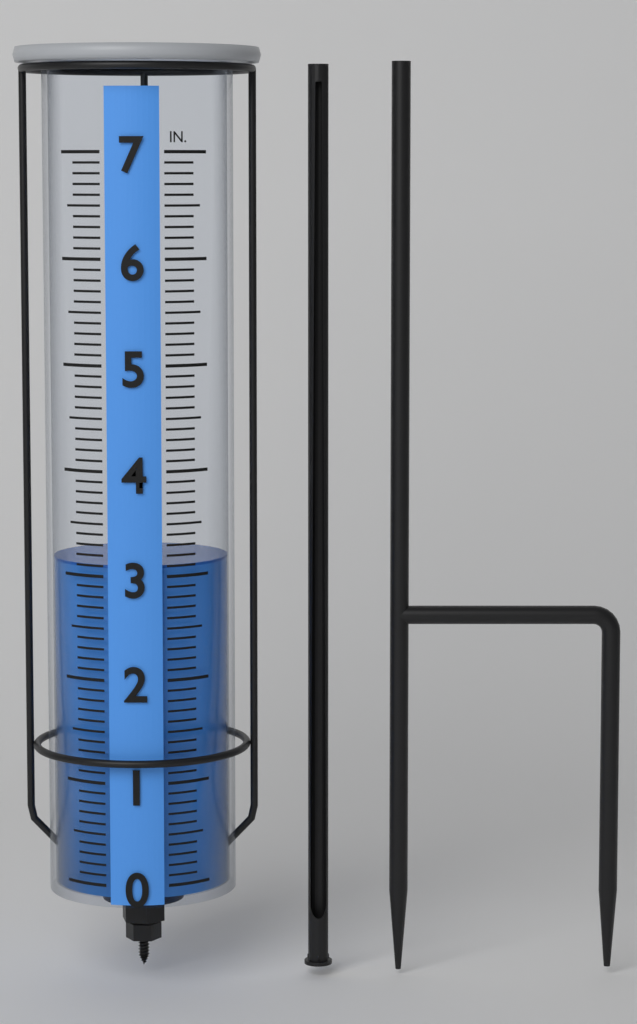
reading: 3.1 in
